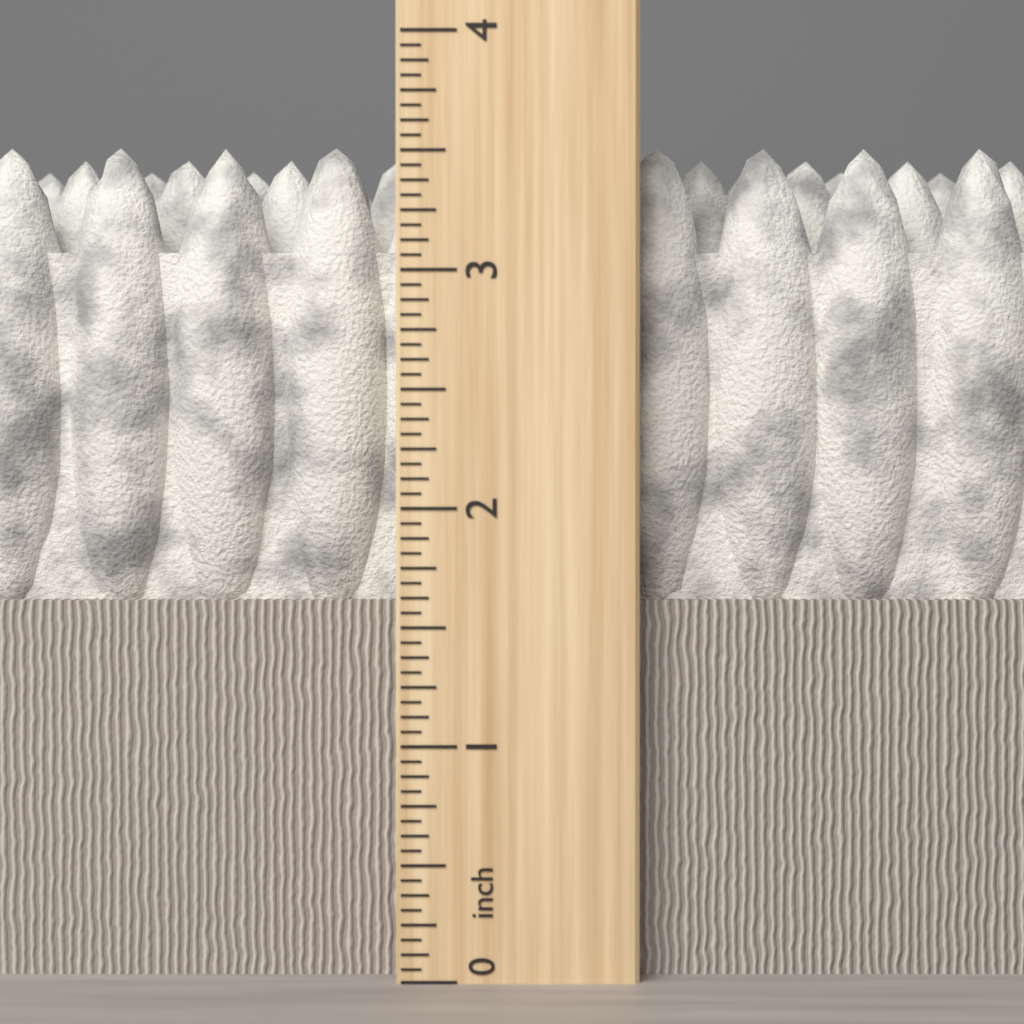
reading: 3.5625 inch
